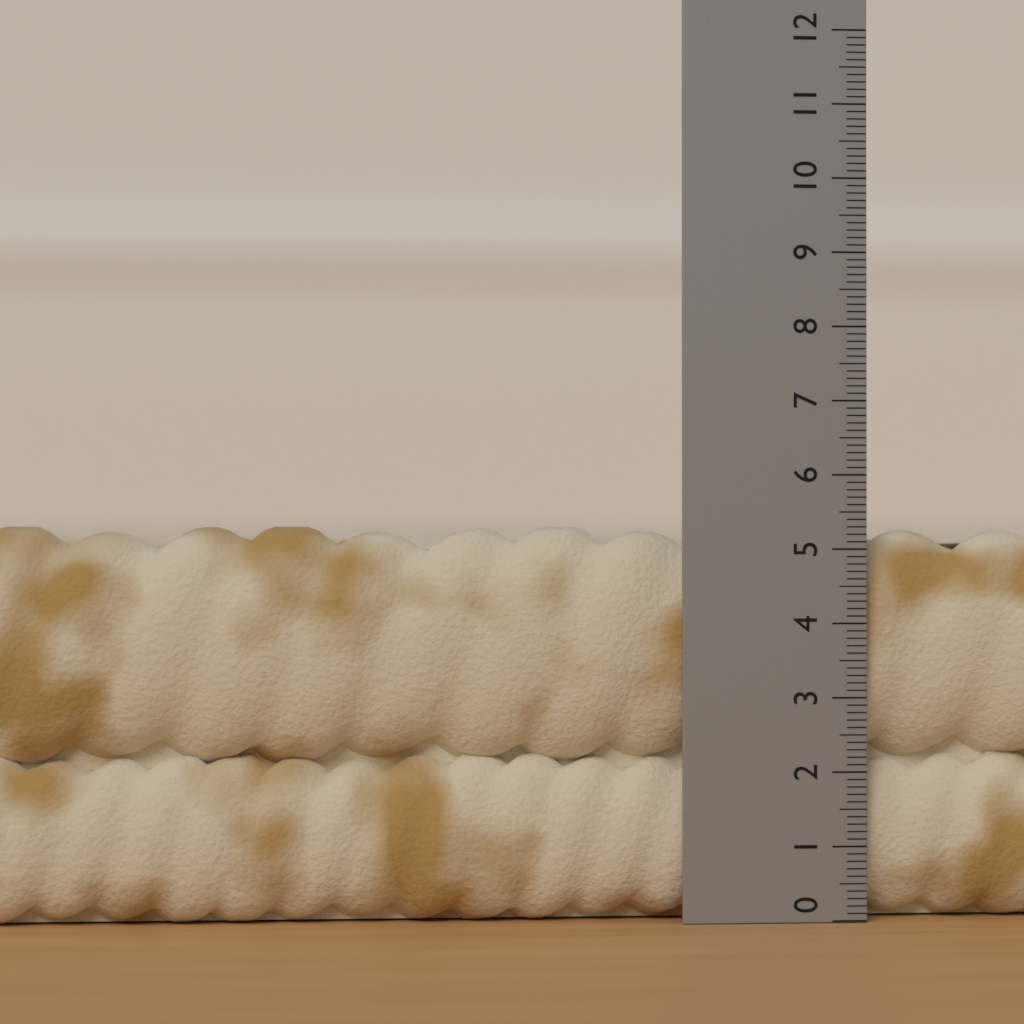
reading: 5.3 (no unit)
